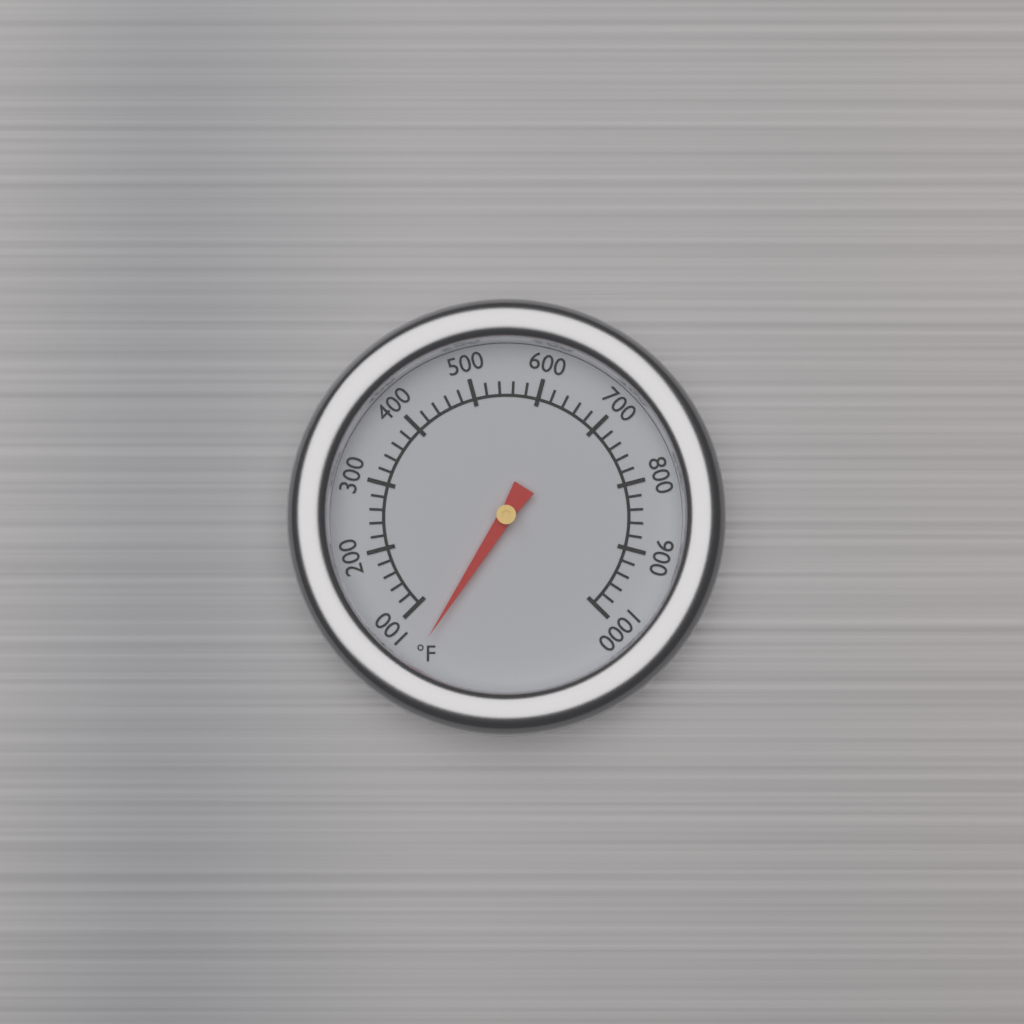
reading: 58 °F
